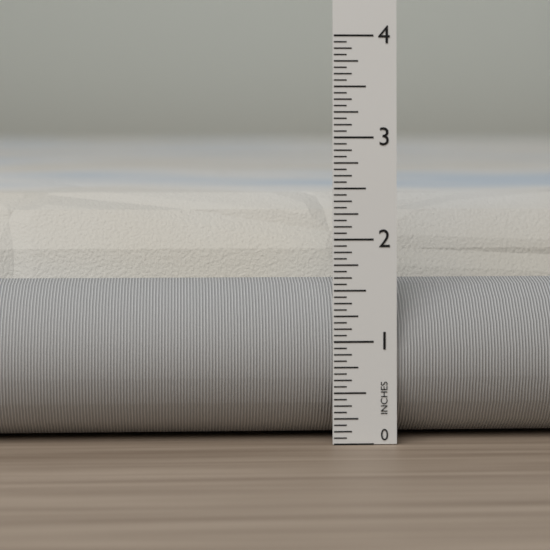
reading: 2.3750 in
